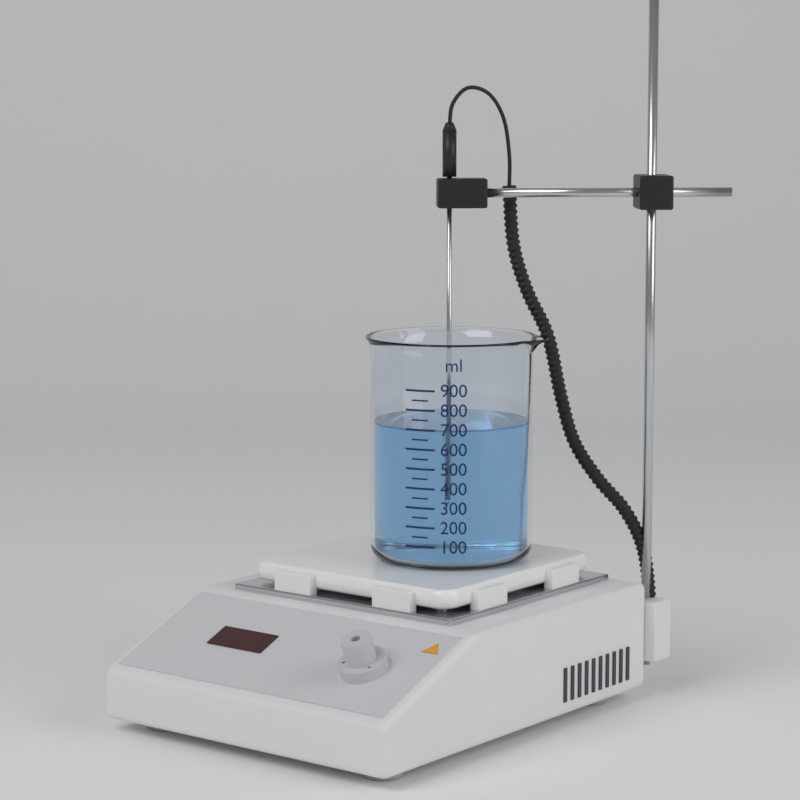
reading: 700 ml
